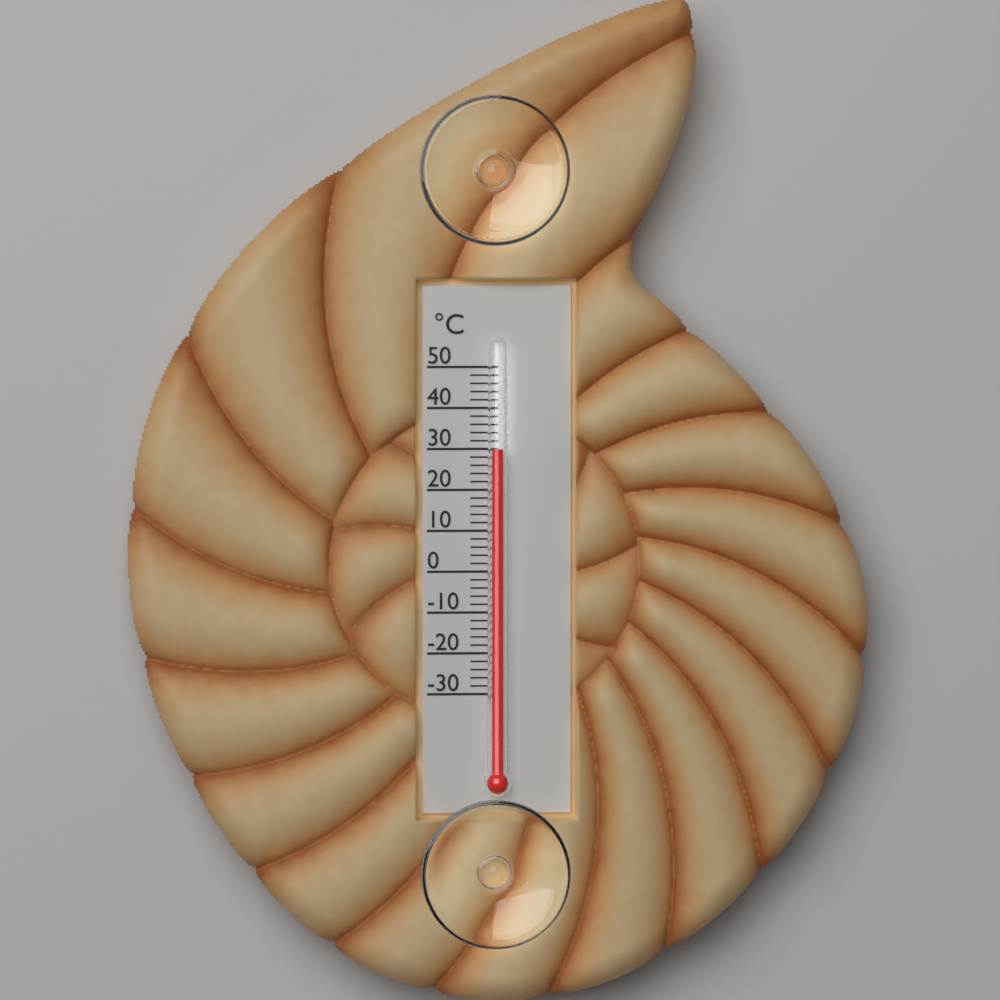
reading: 30 °C
